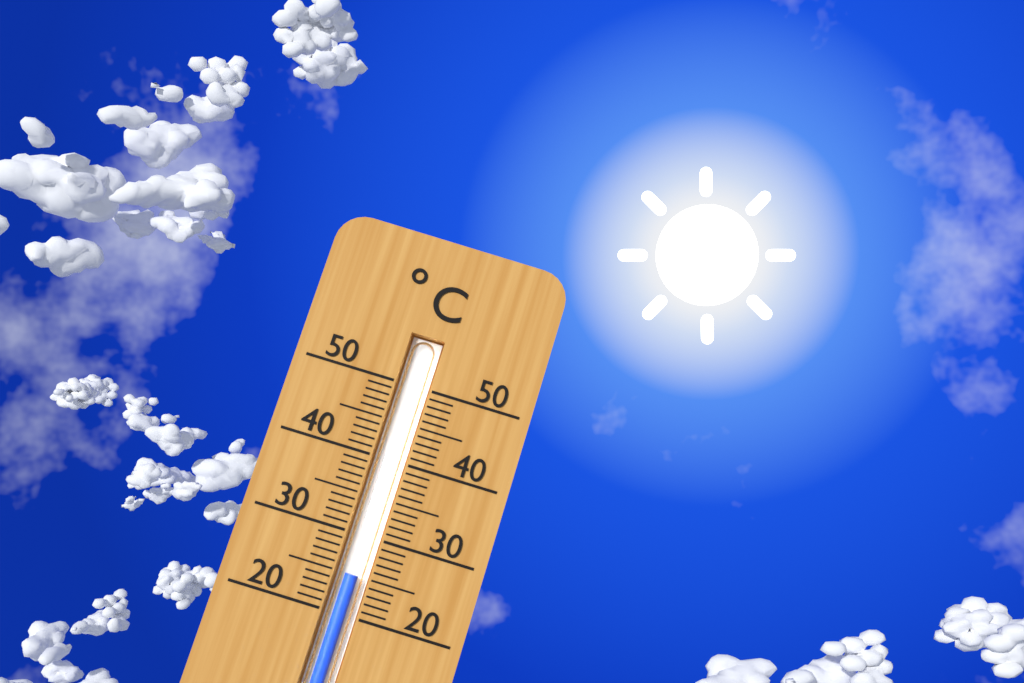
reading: 25 °C
